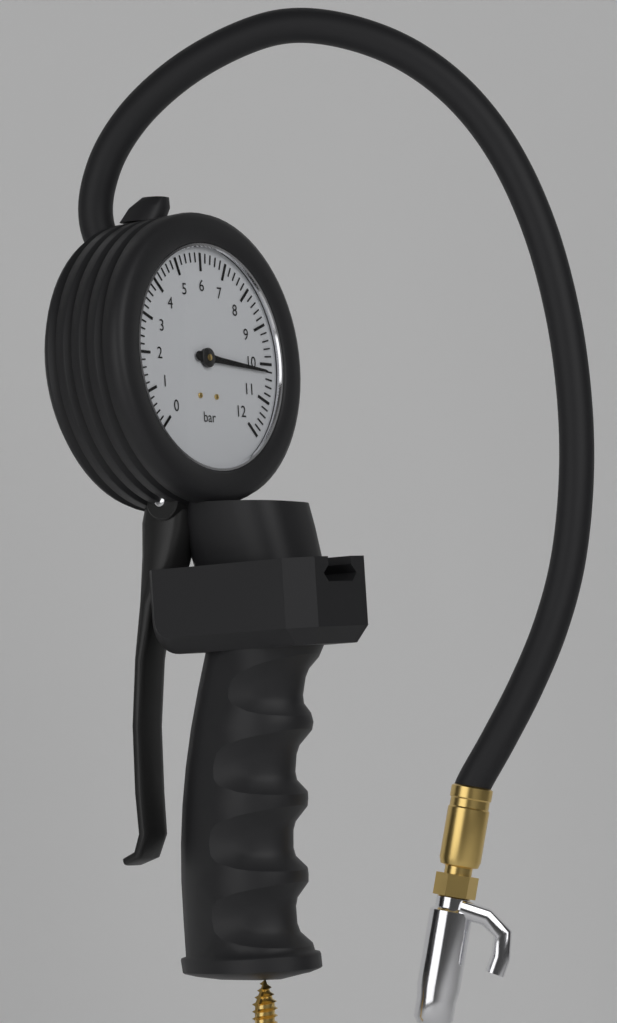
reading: 10.2 bar
